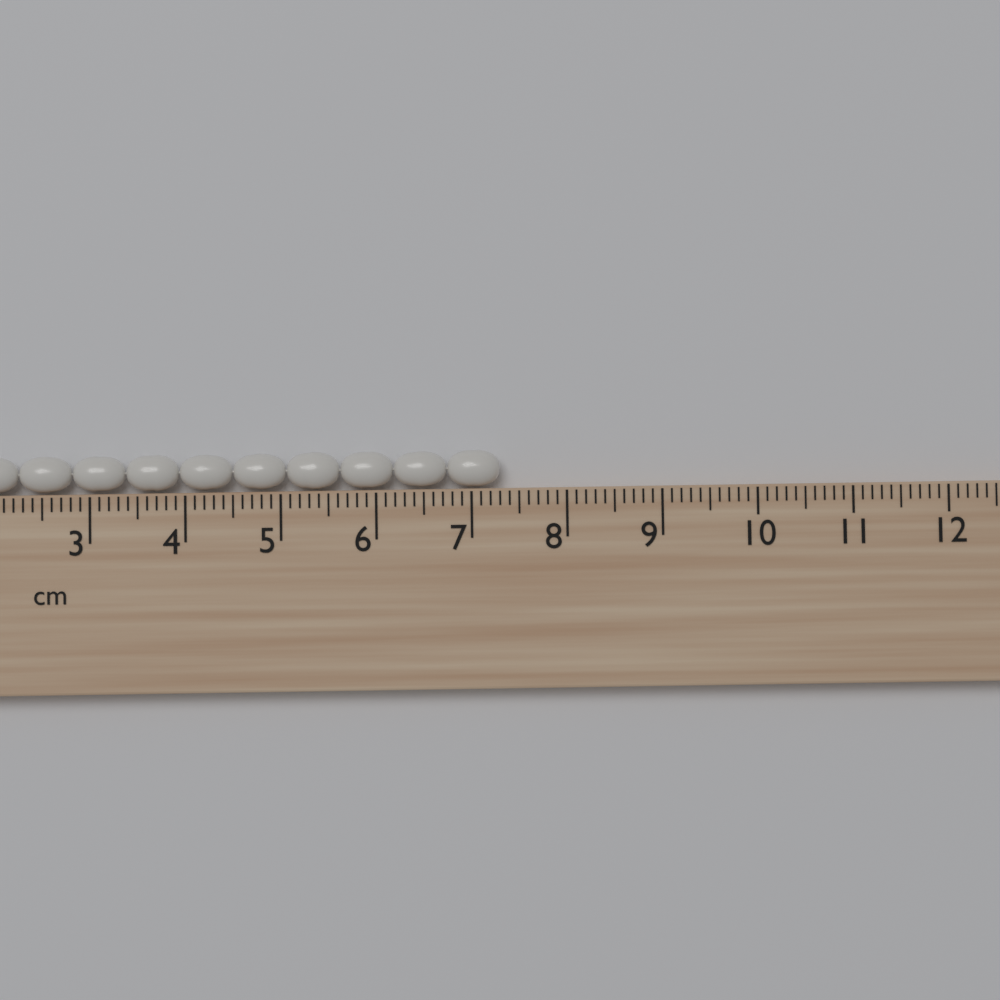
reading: 7.3 cm
